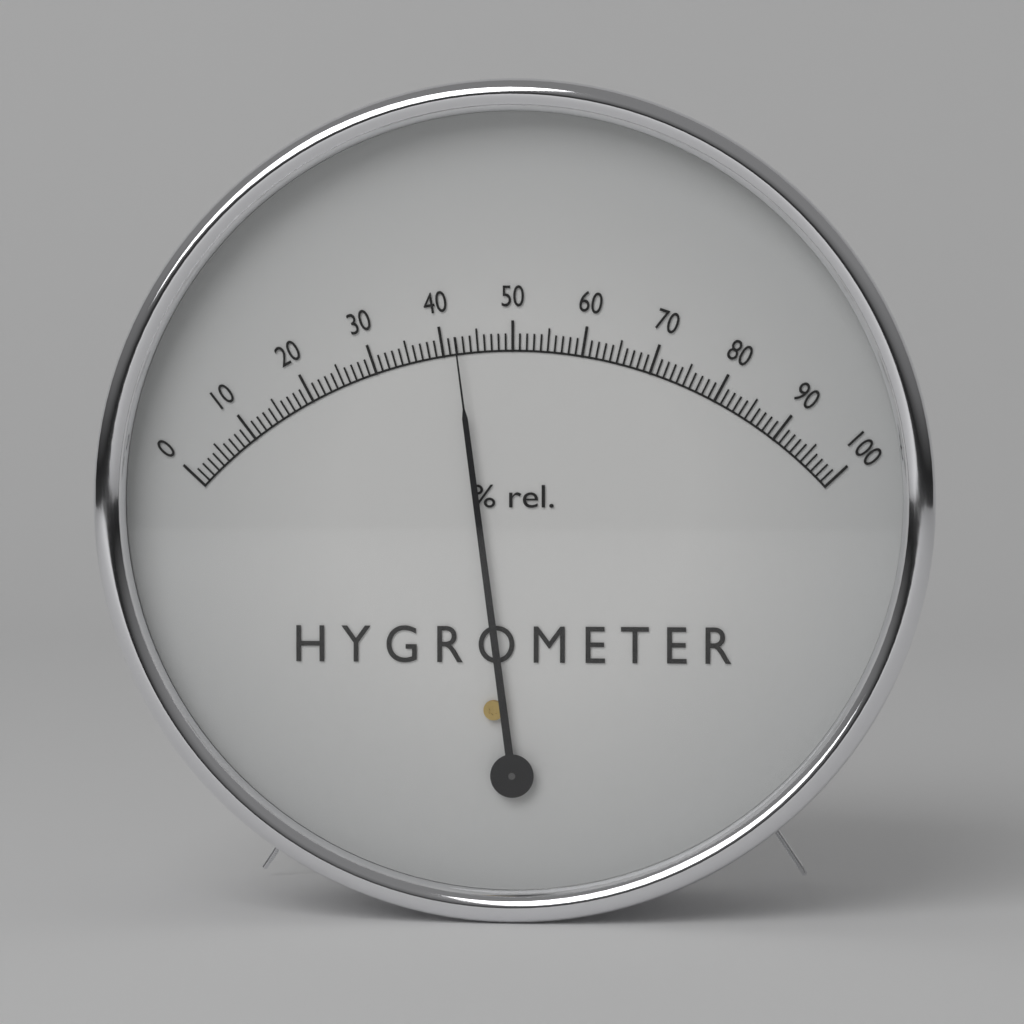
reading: 42 %
